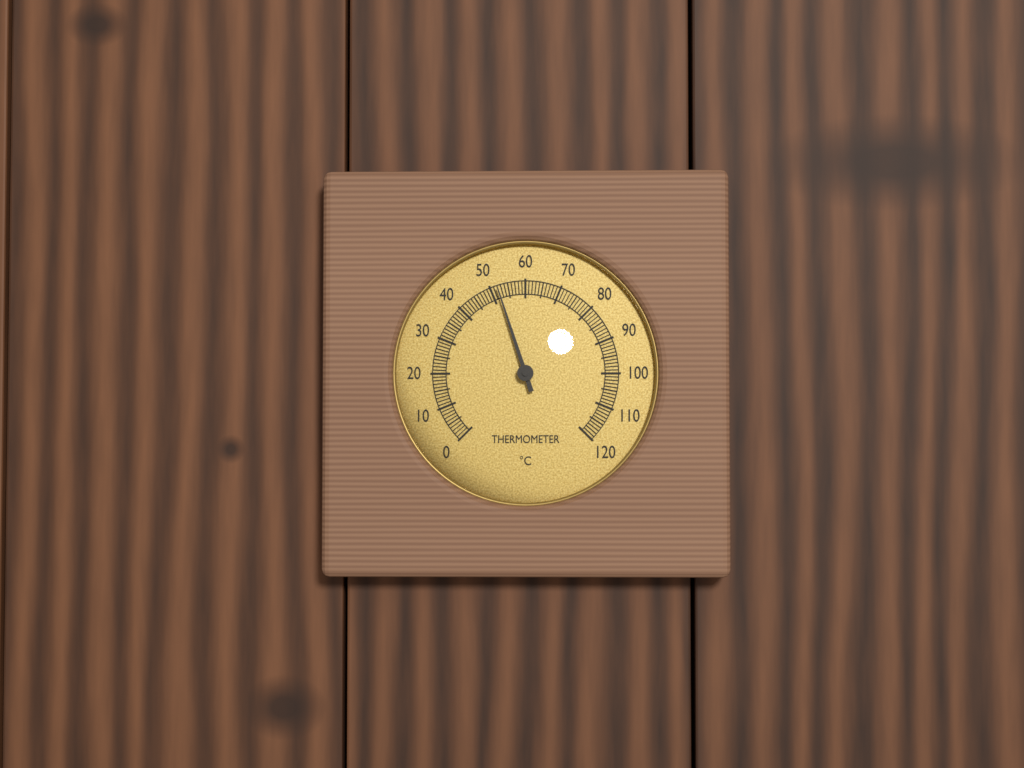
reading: 52 °C
